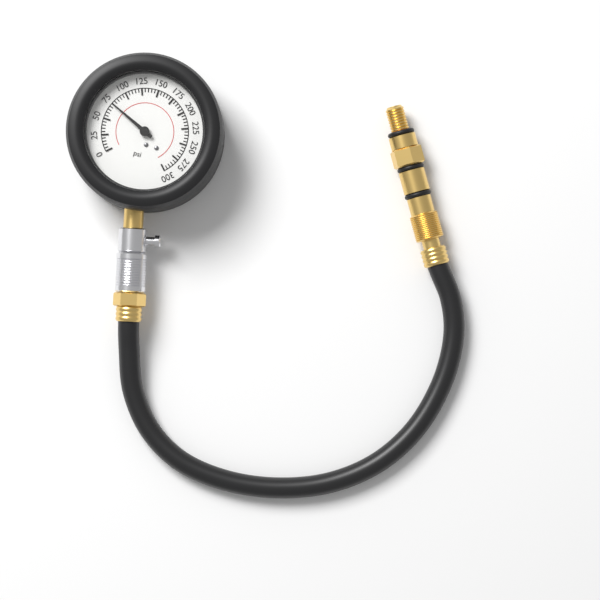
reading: 75 psi
